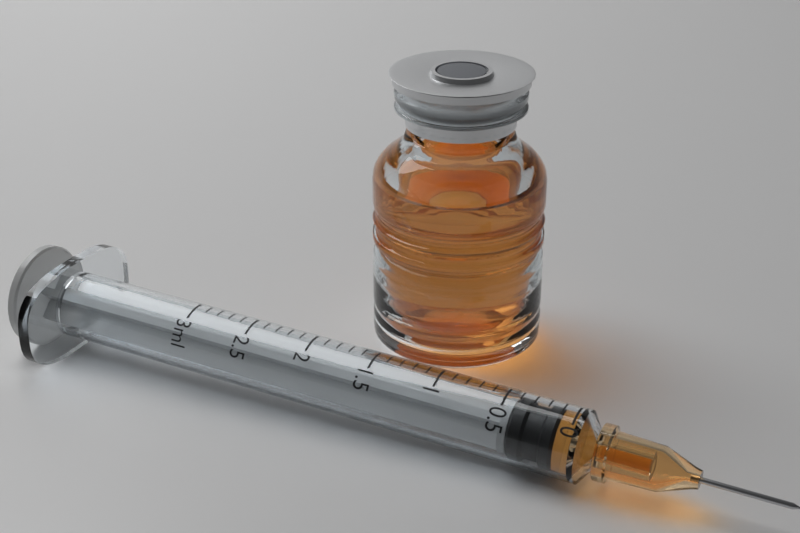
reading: 0.1 ml
